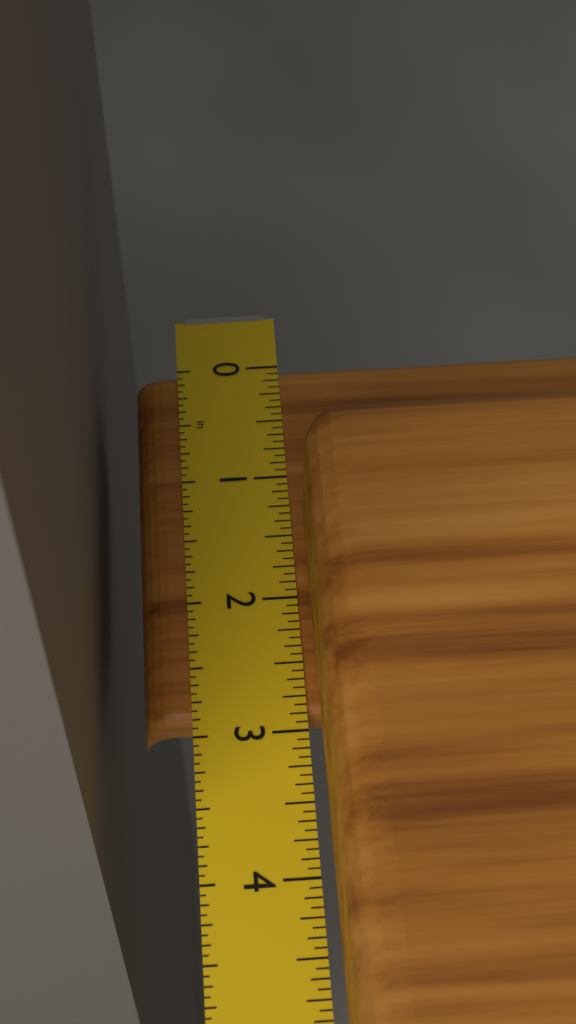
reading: 2.8750 in
